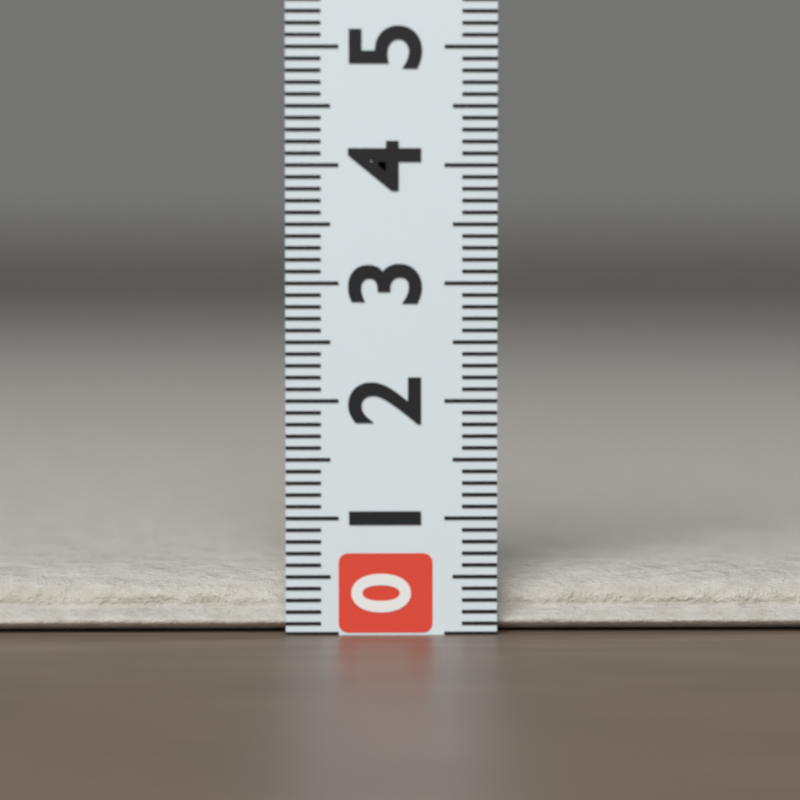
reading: 0.5 (no unit)
